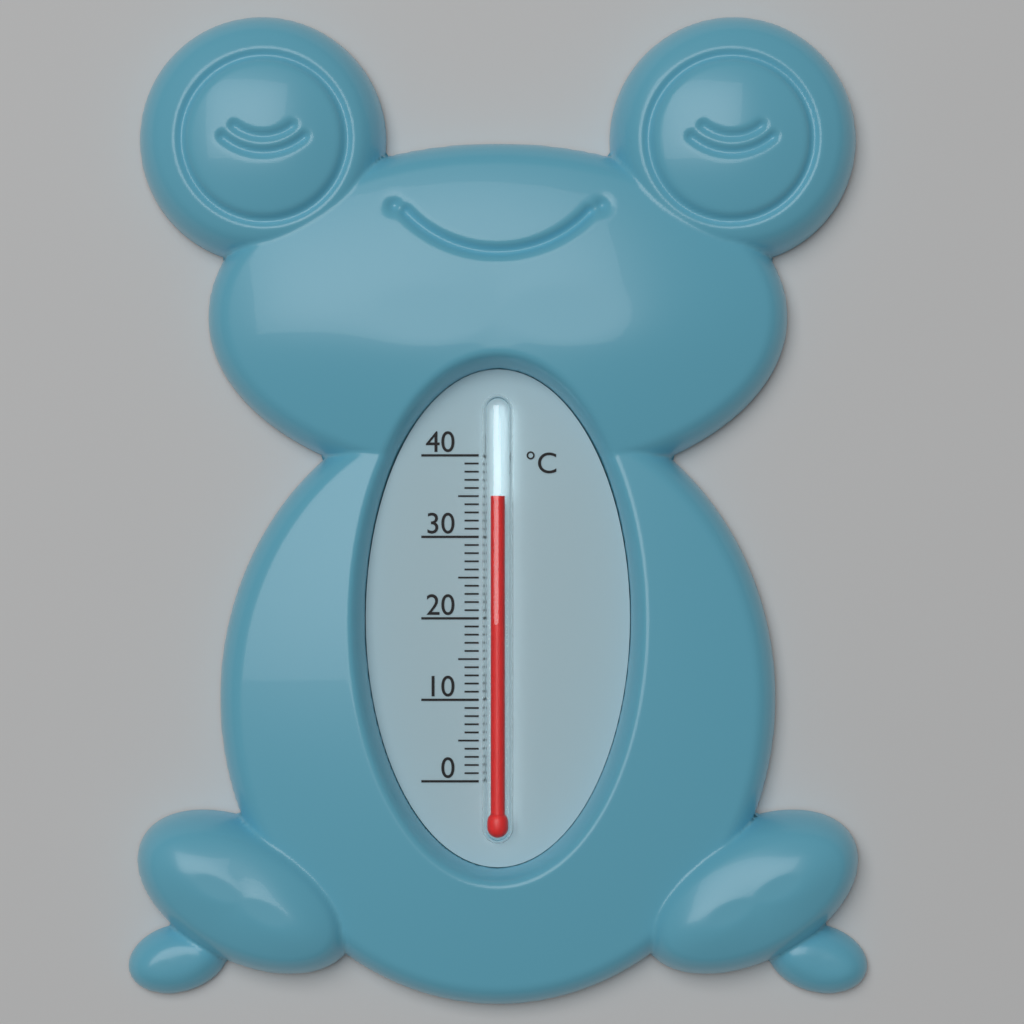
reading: 35 °C
